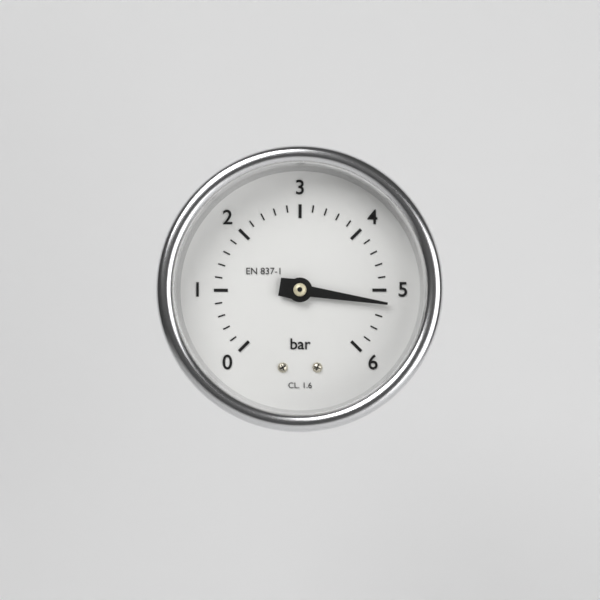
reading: 5.2 bar
